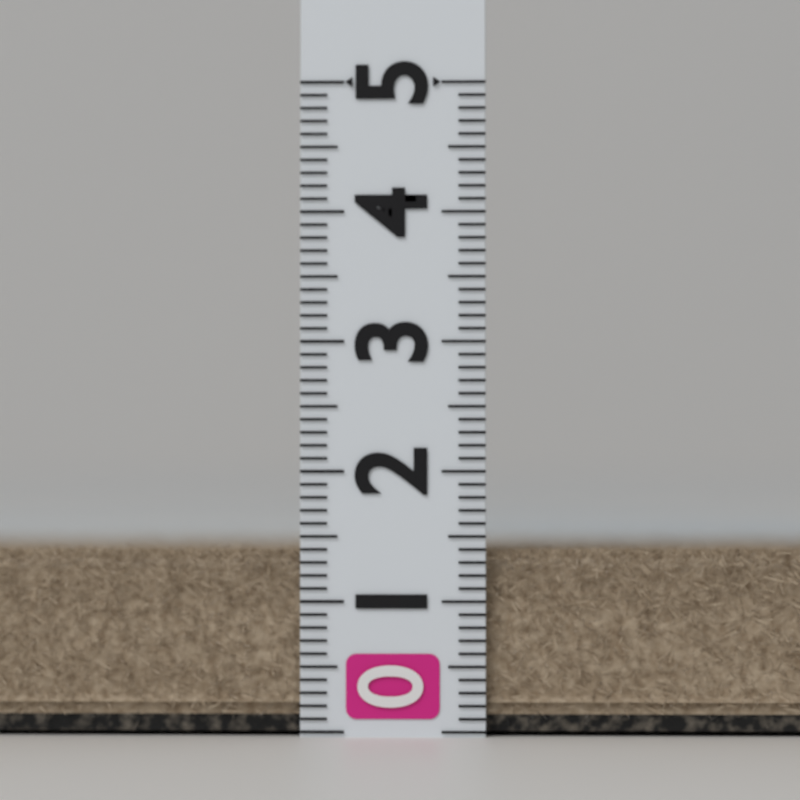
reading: 1.4 (no unit)
